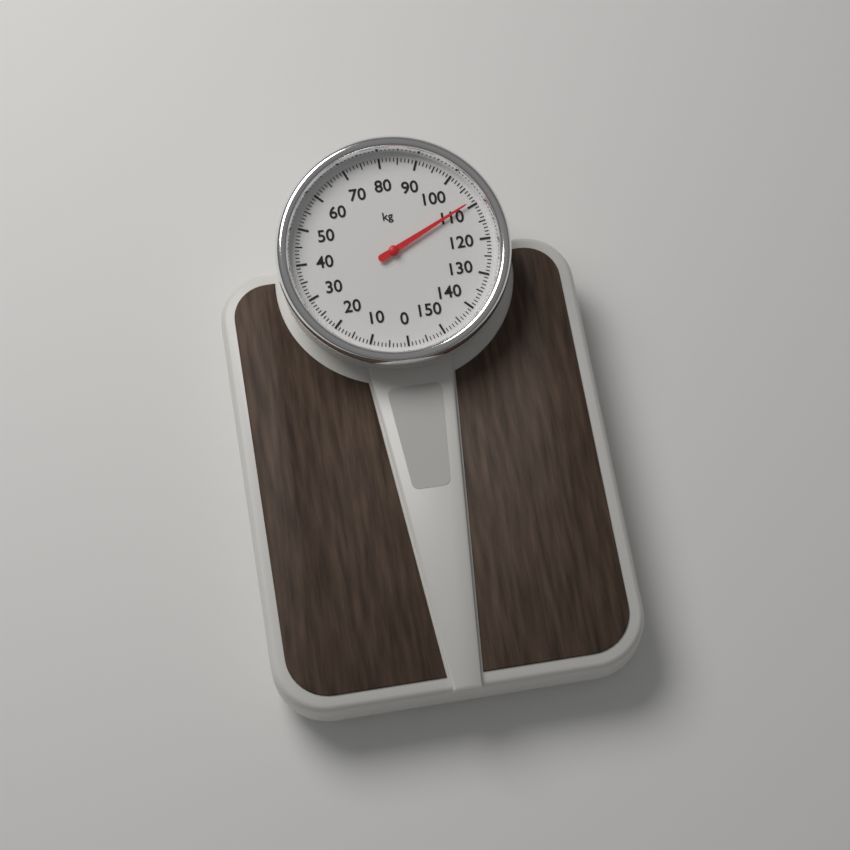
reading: 109 kg
